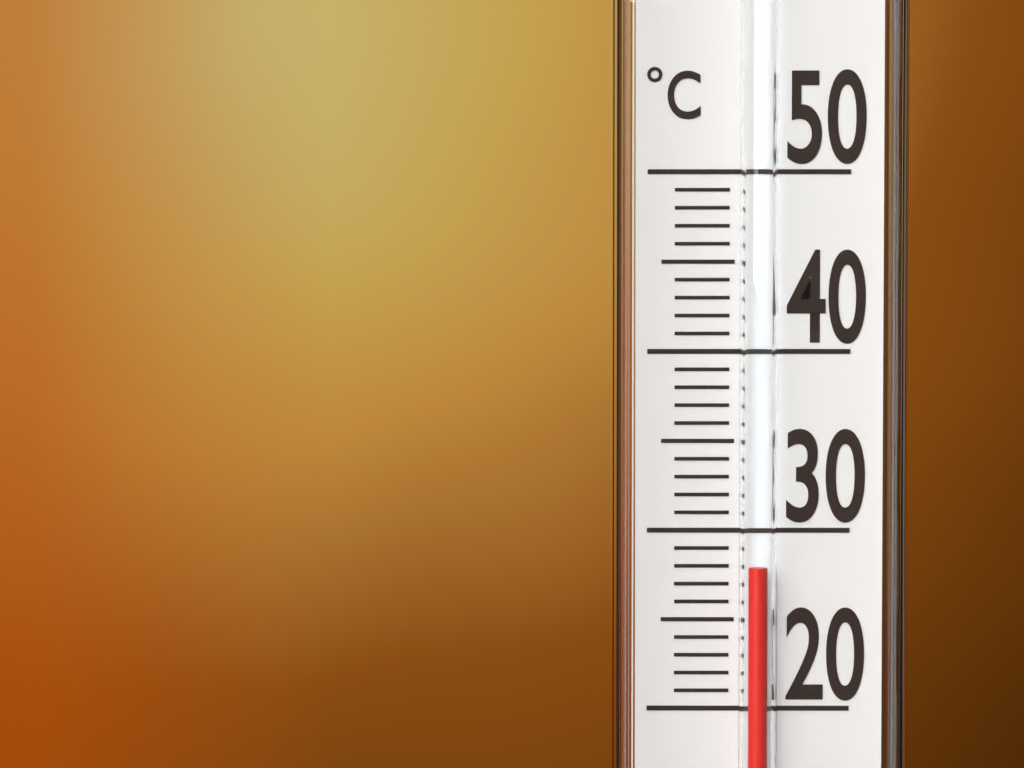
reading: 28 °C
